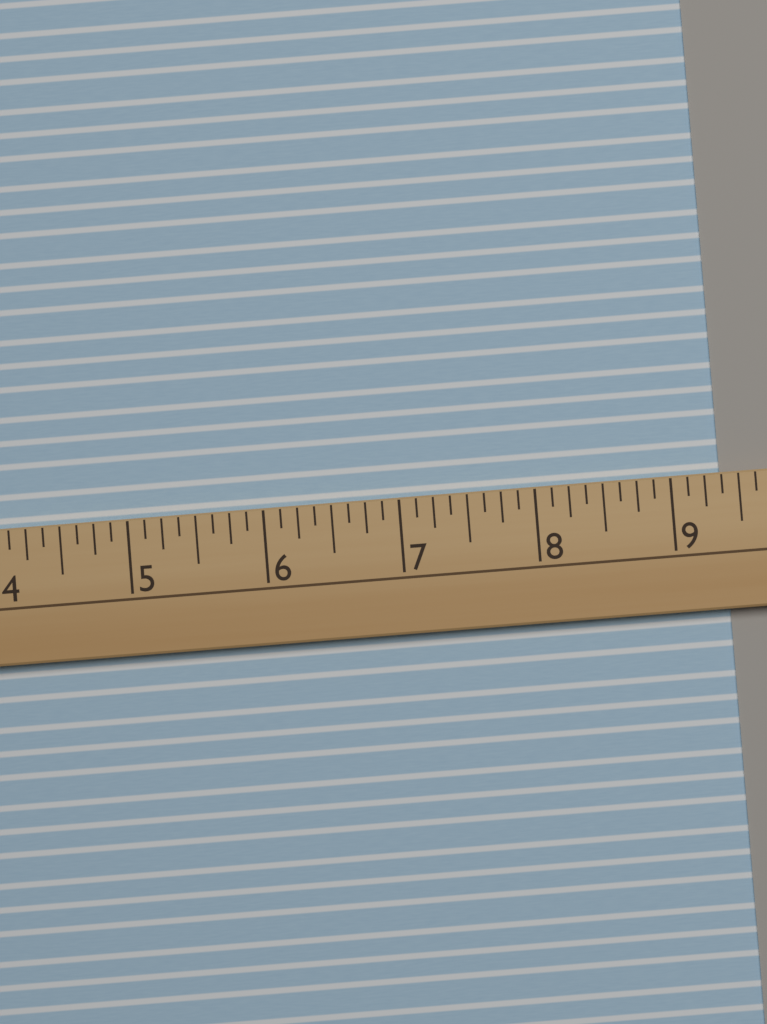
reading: 9.375 (no unit)
